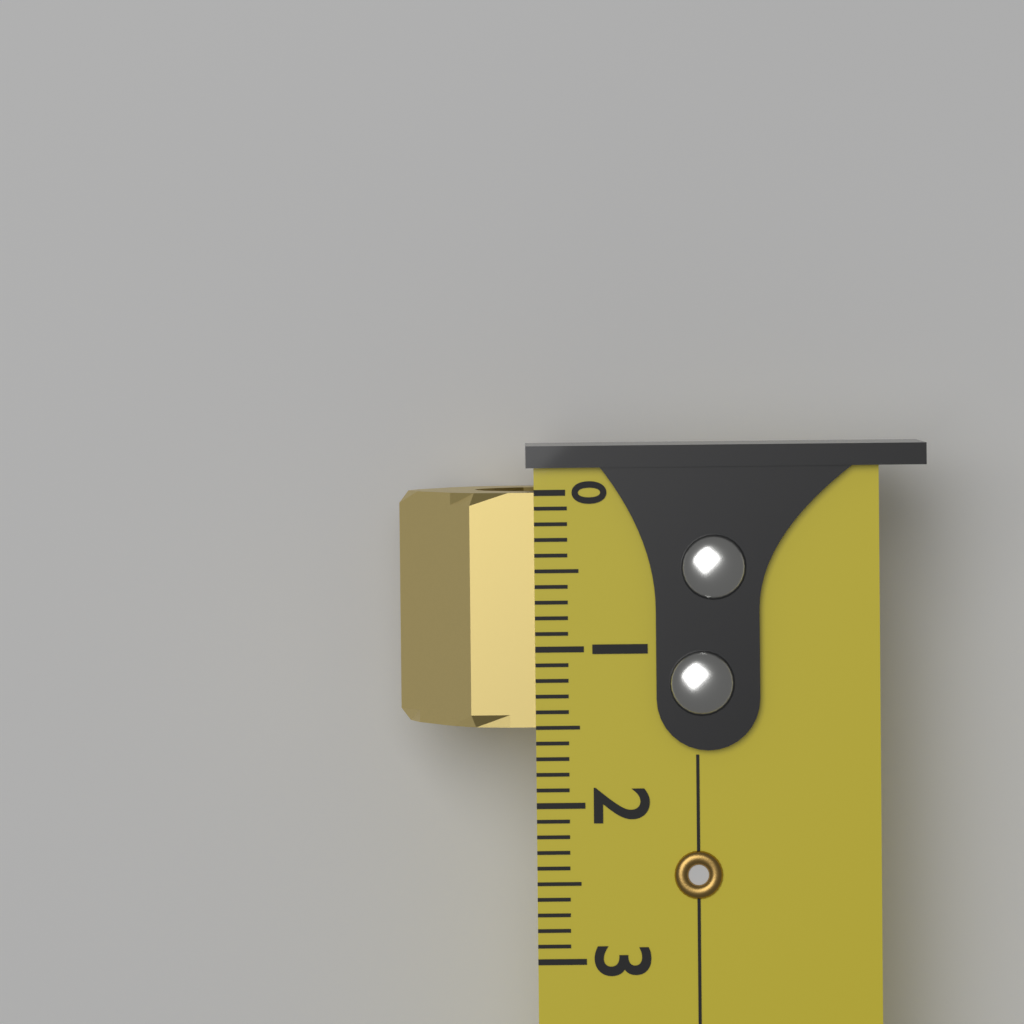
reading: 1.5 (no unit)
